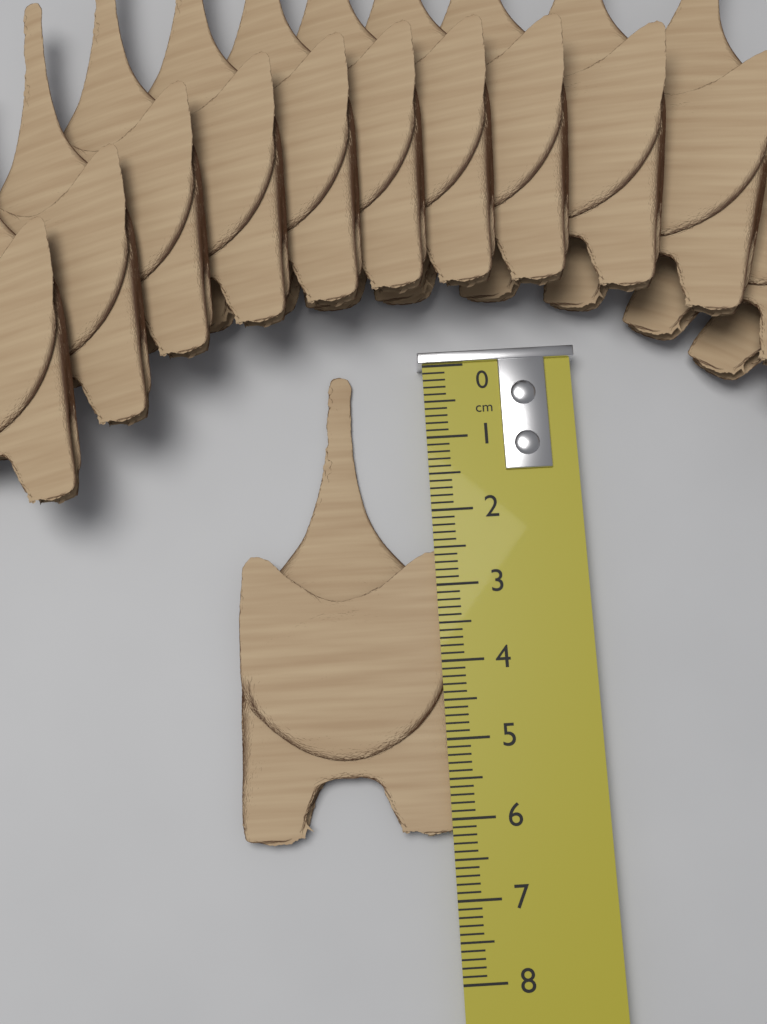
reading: 6.2 cm
